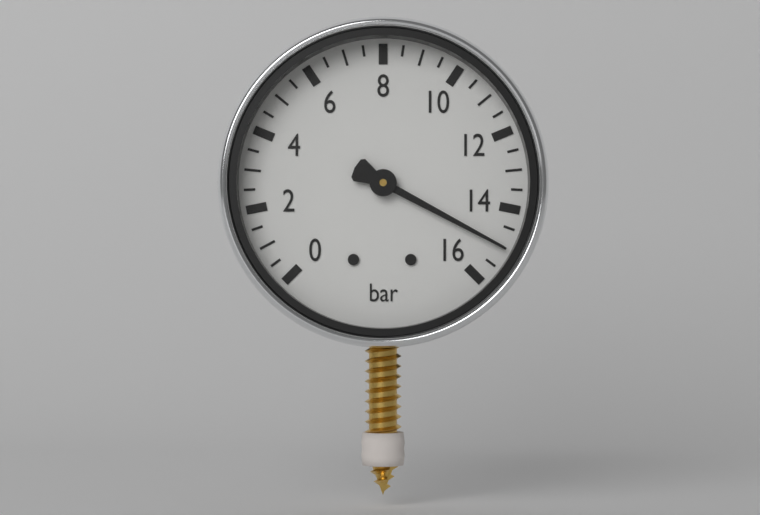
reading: 15.0 bar
